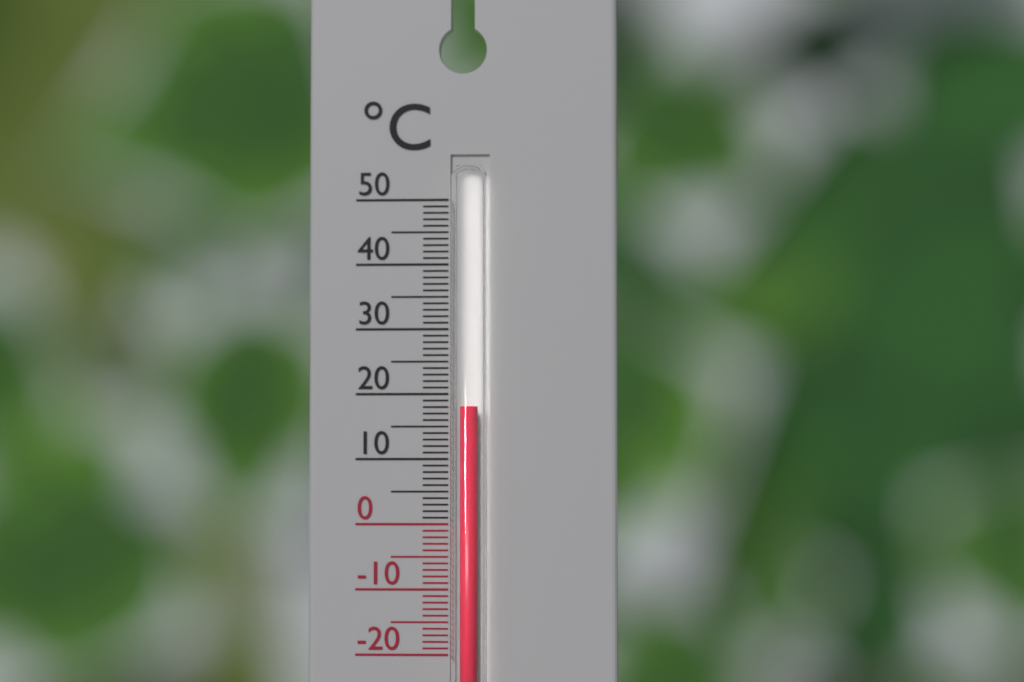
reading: 18 °C
